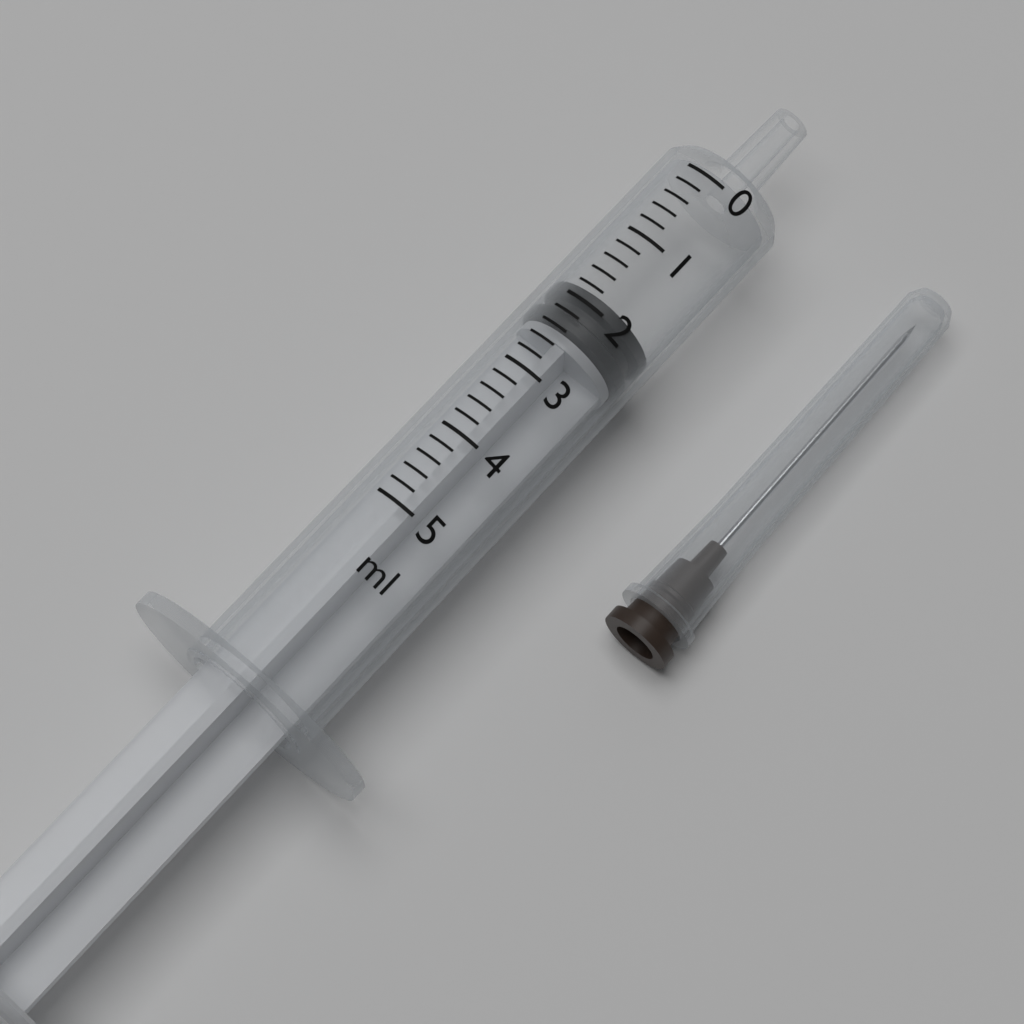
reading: 1.8 ml
